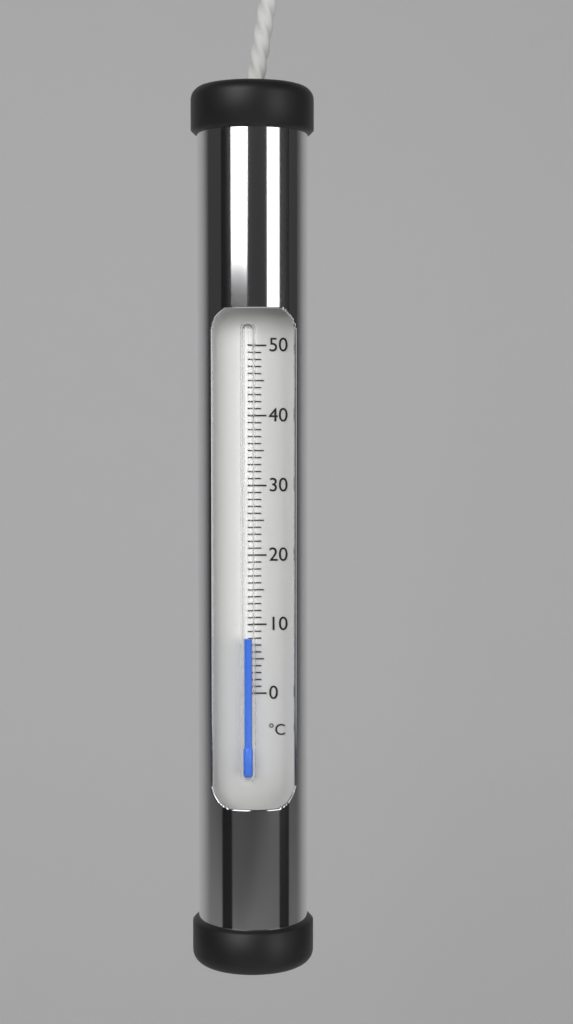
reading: 8 °C
